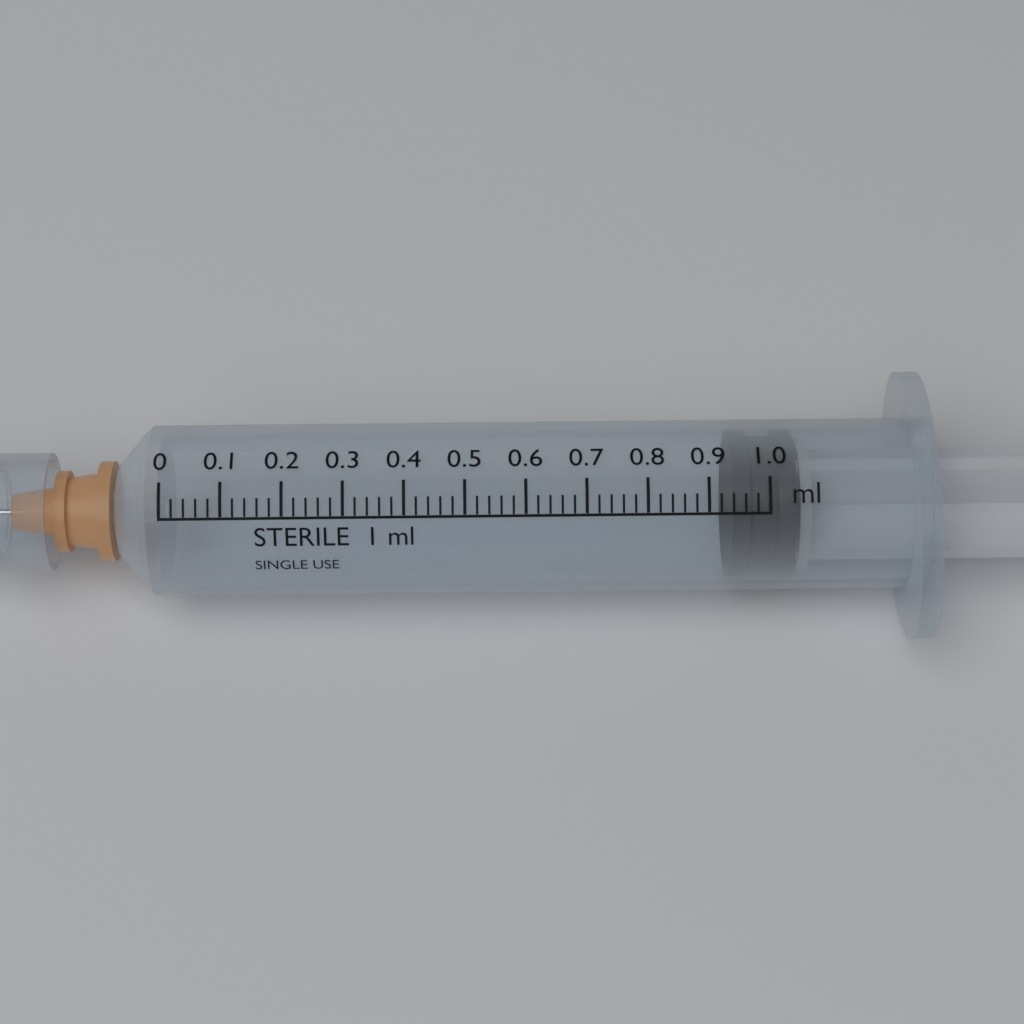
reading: 0.94 ml
